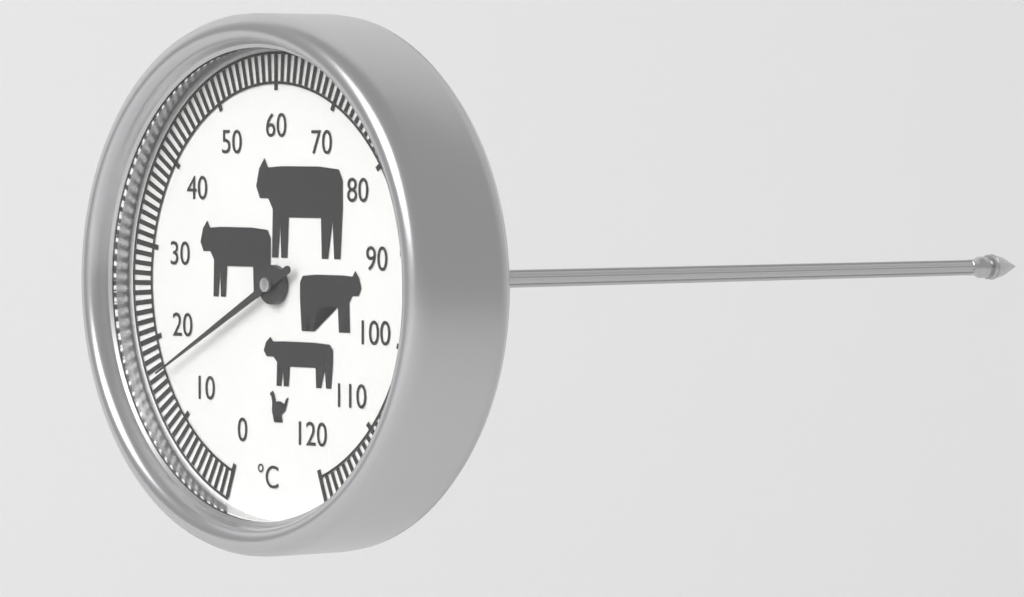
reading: 16 °C
